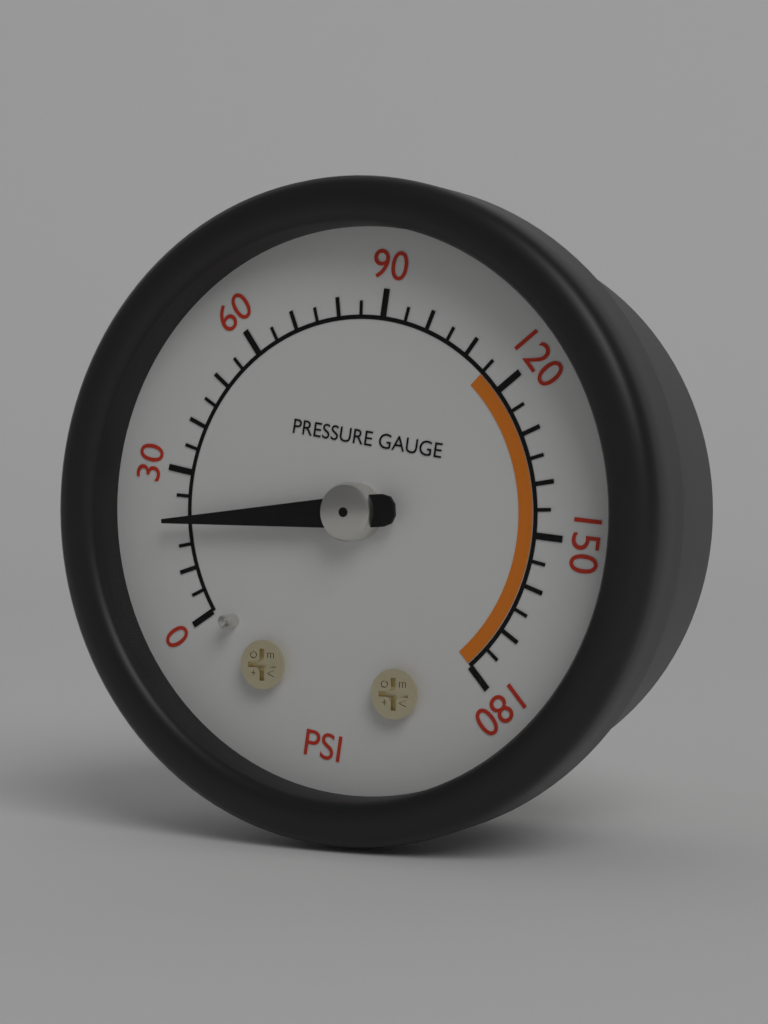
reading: 20 psi
